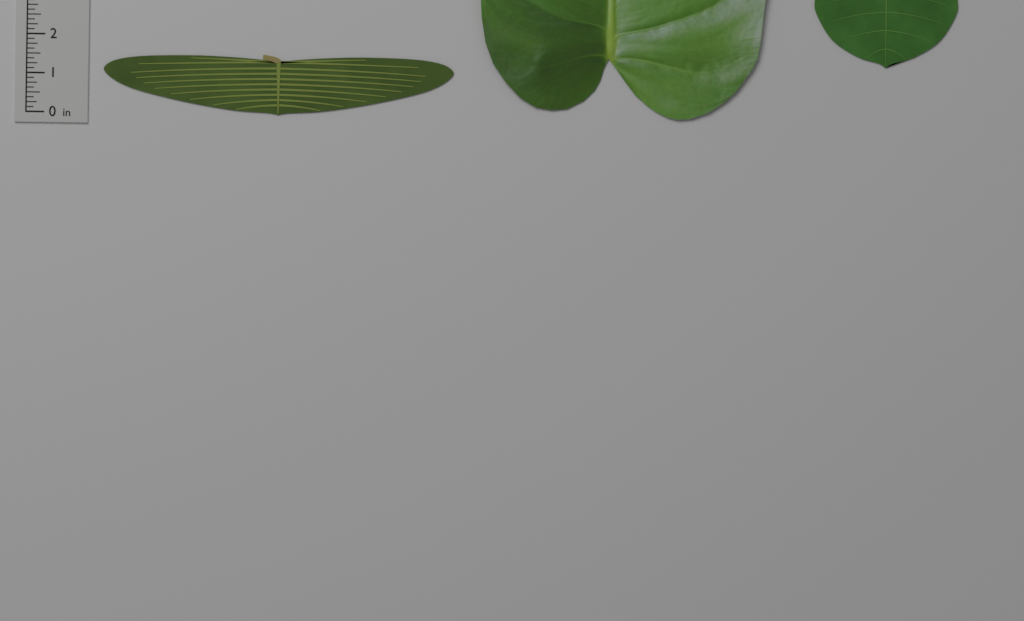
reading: 1.500 in
